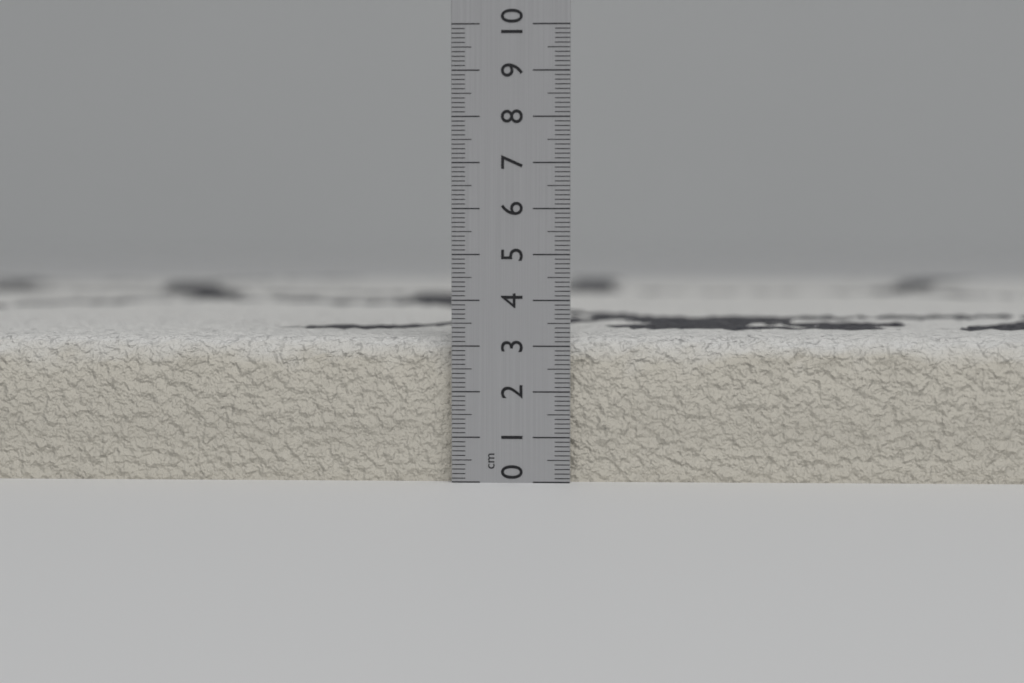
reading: 3.2 cm
